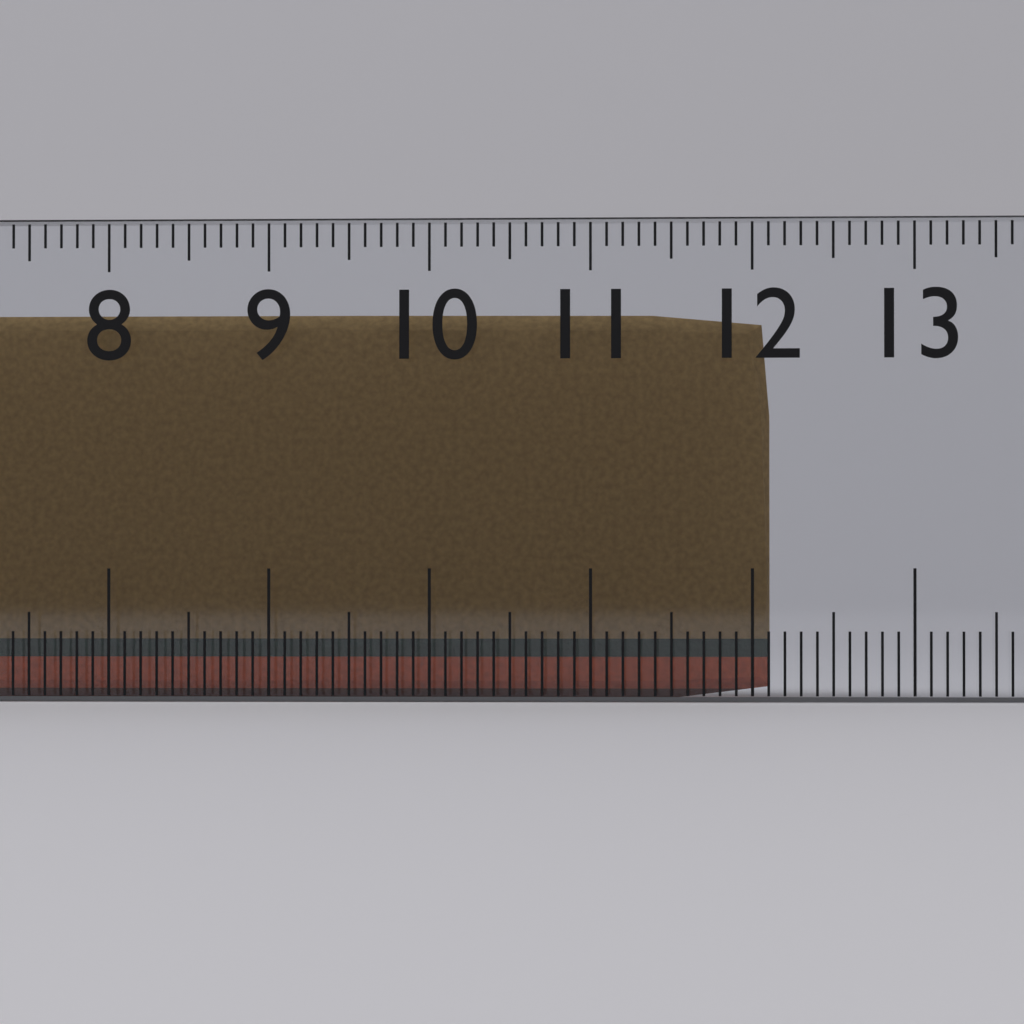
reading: 12.1 cm
